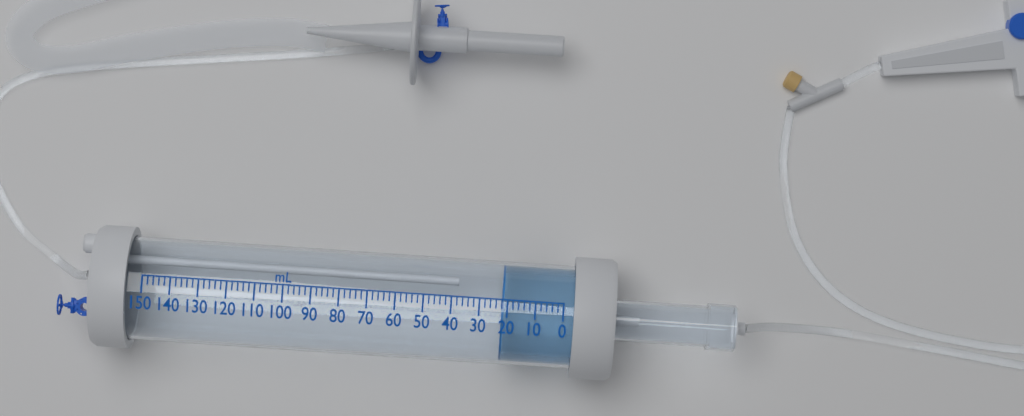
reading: 22 mL
